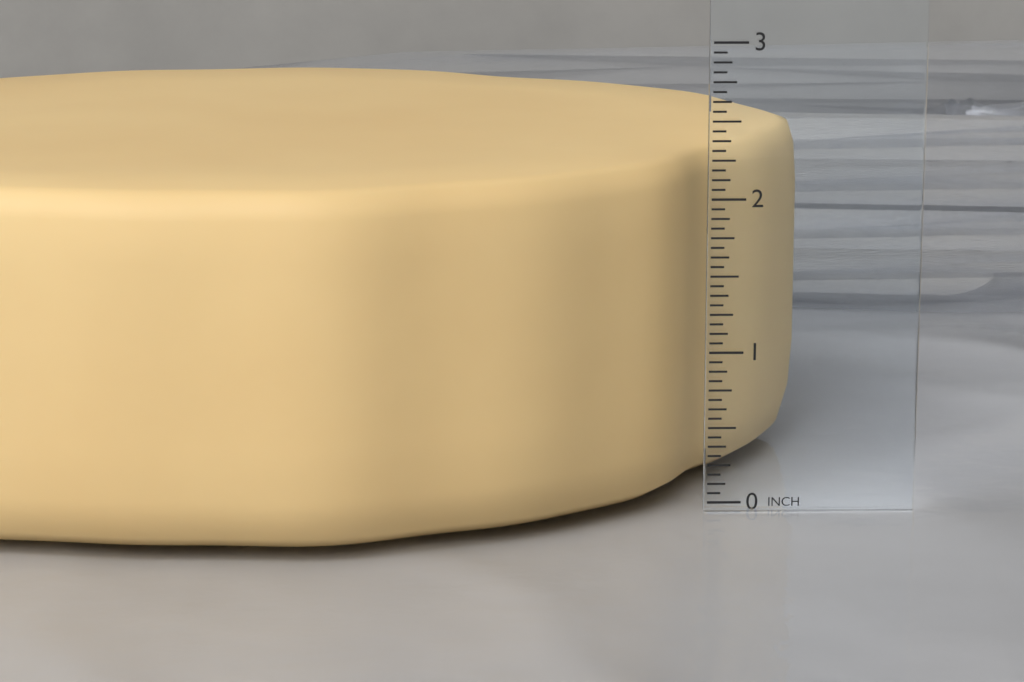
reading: 2.2500 in
